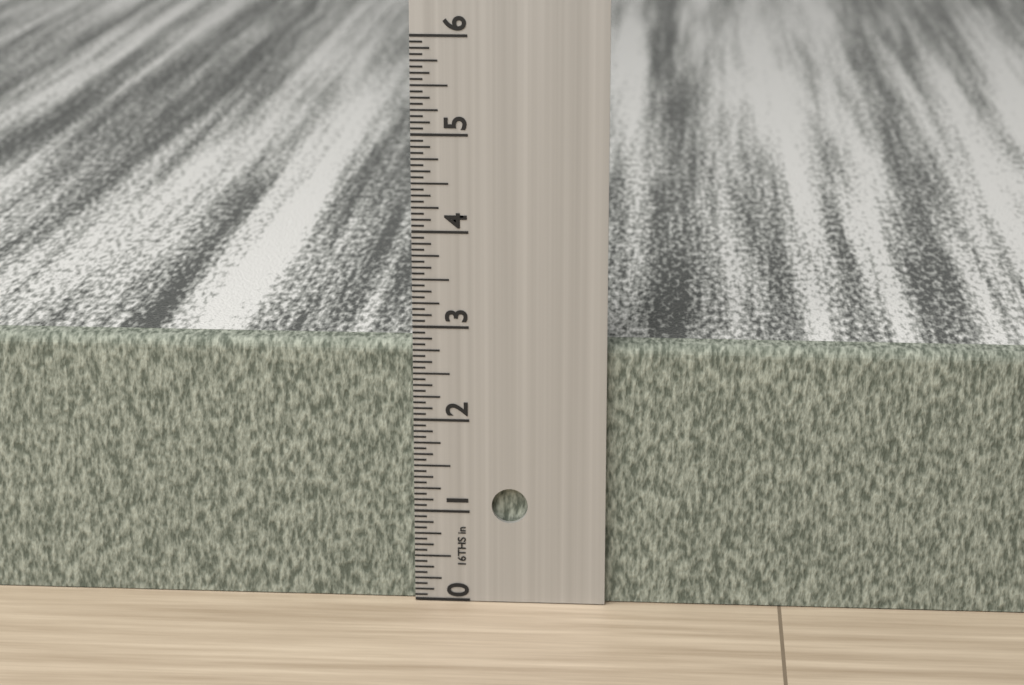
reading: 2.8125 in
